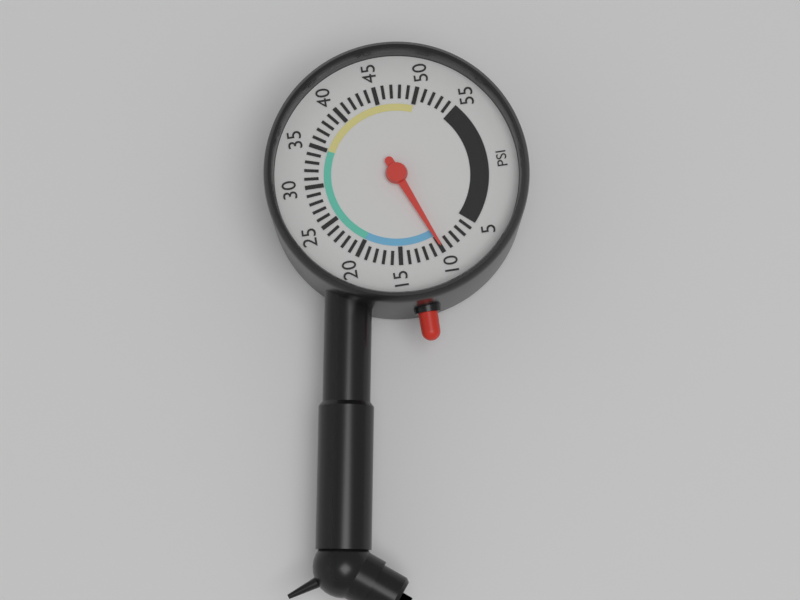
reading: 10 psi
